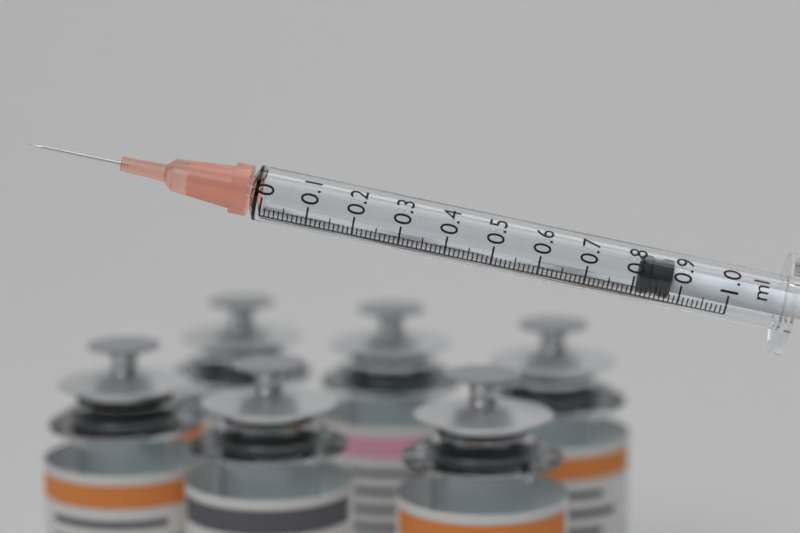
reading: 0.81 ml
